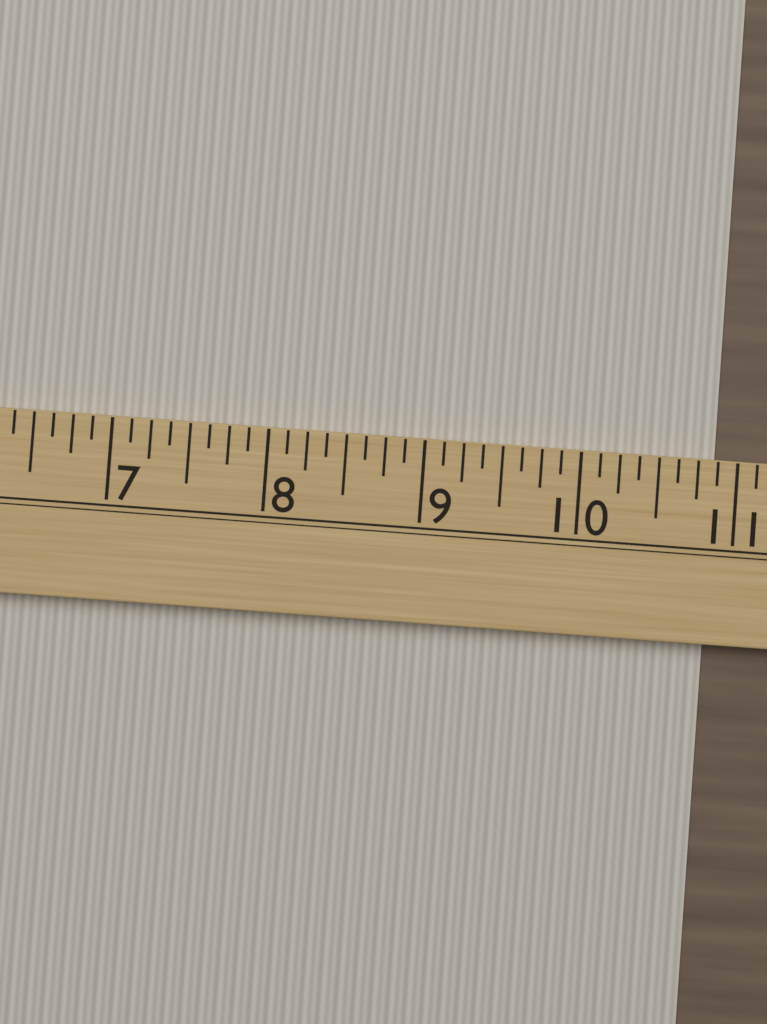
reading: 10.875 (no unit)
